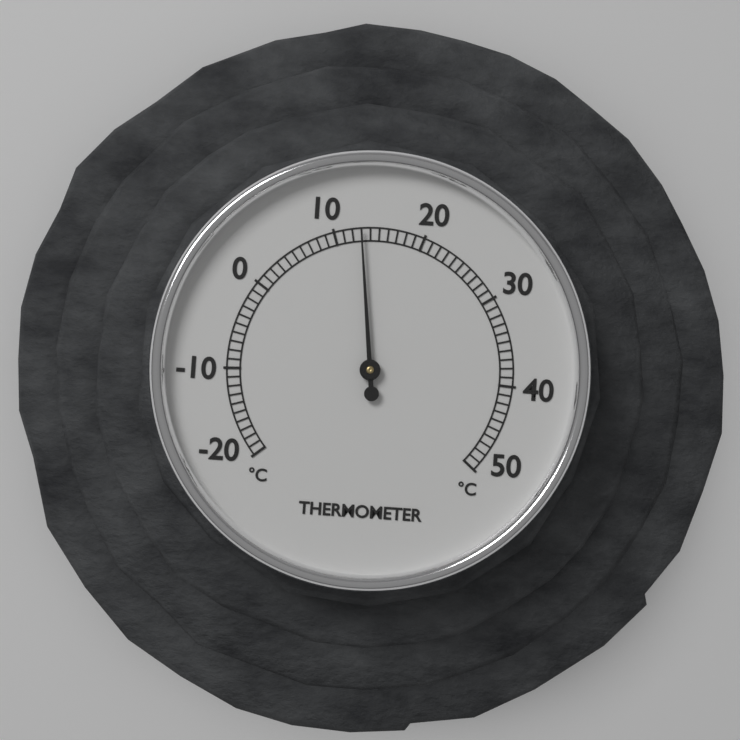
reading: 13 °C
